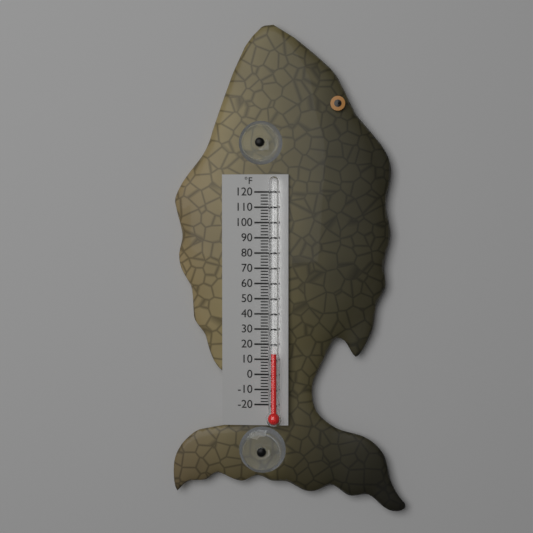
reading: 14 °F
